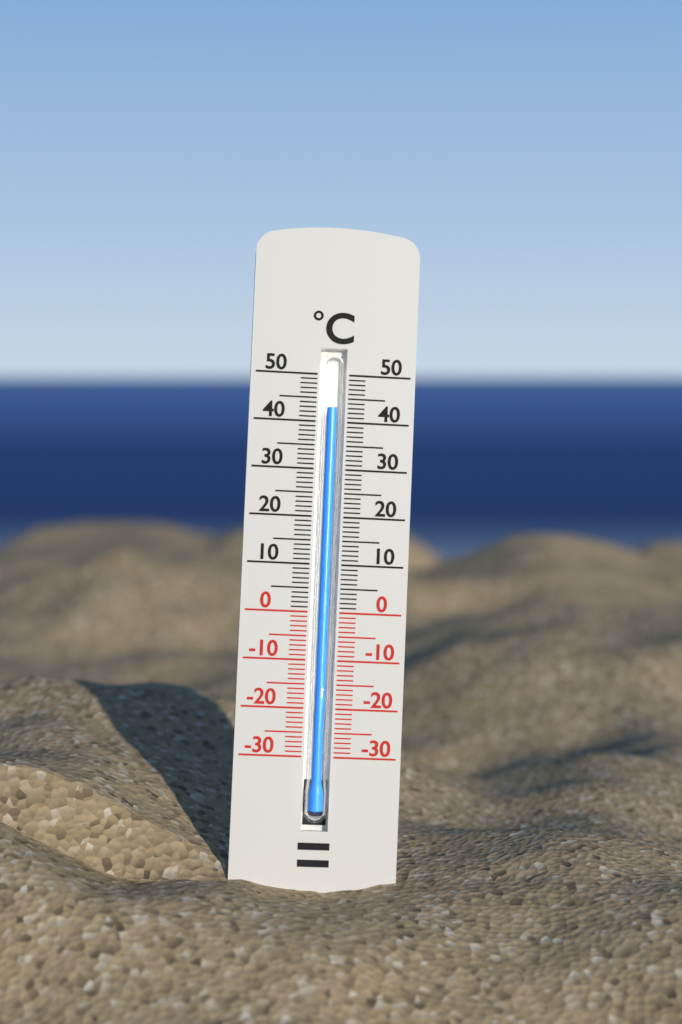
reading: 43 °C
